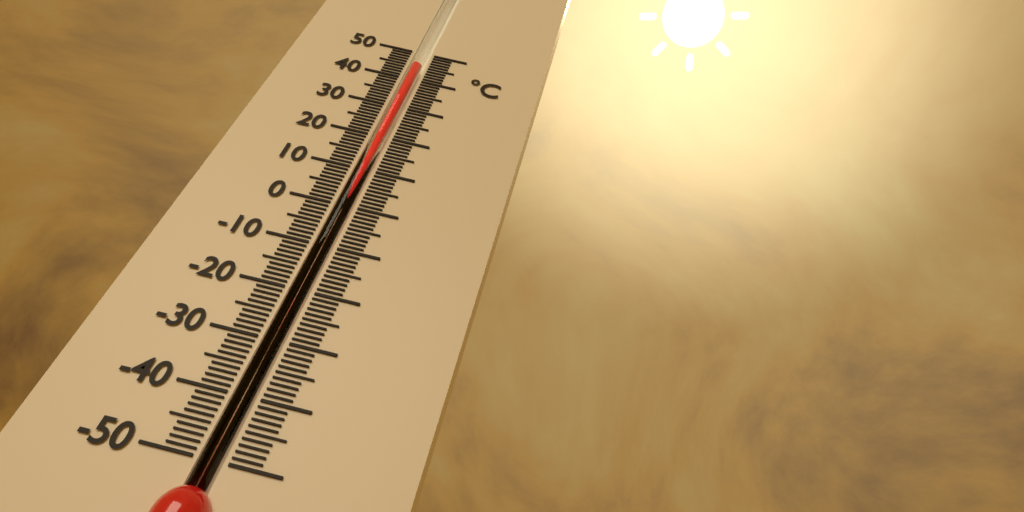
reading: 45 °C
